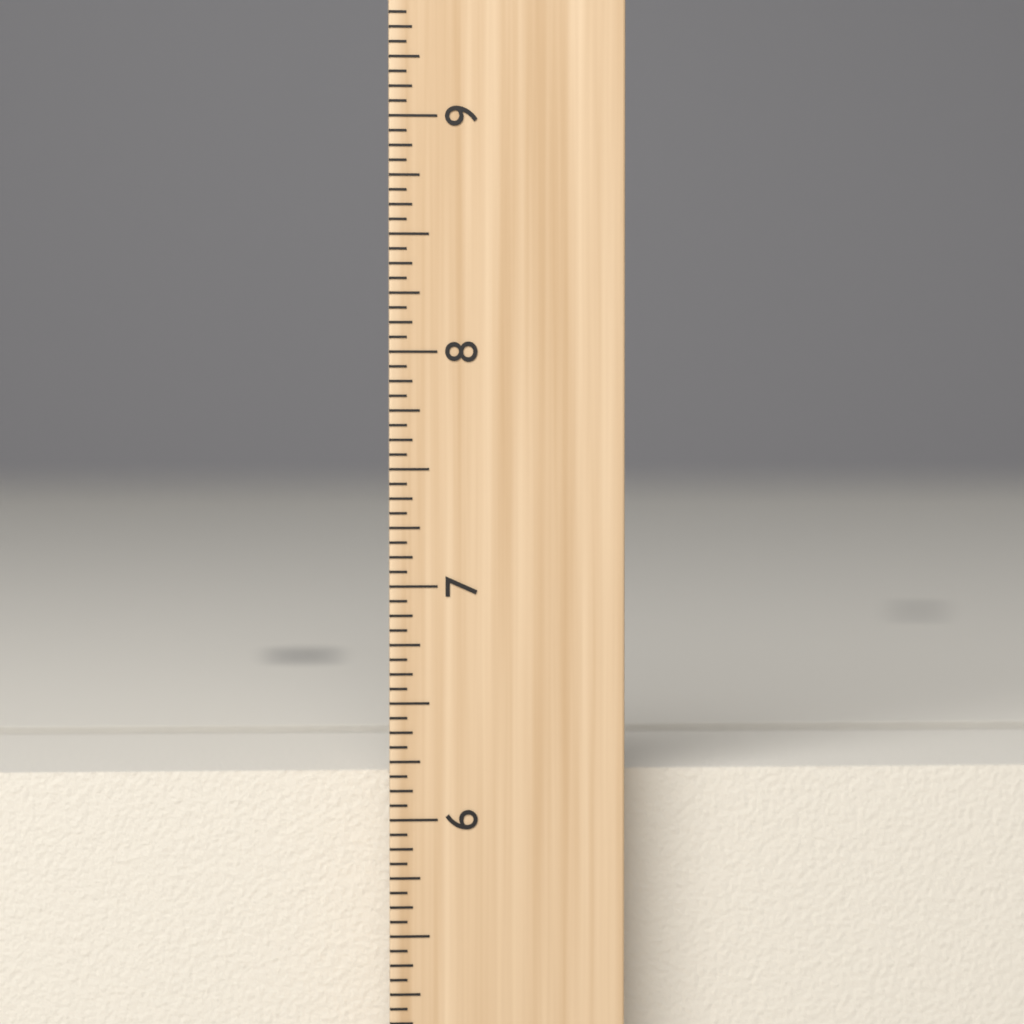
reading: 6.1875 inch
